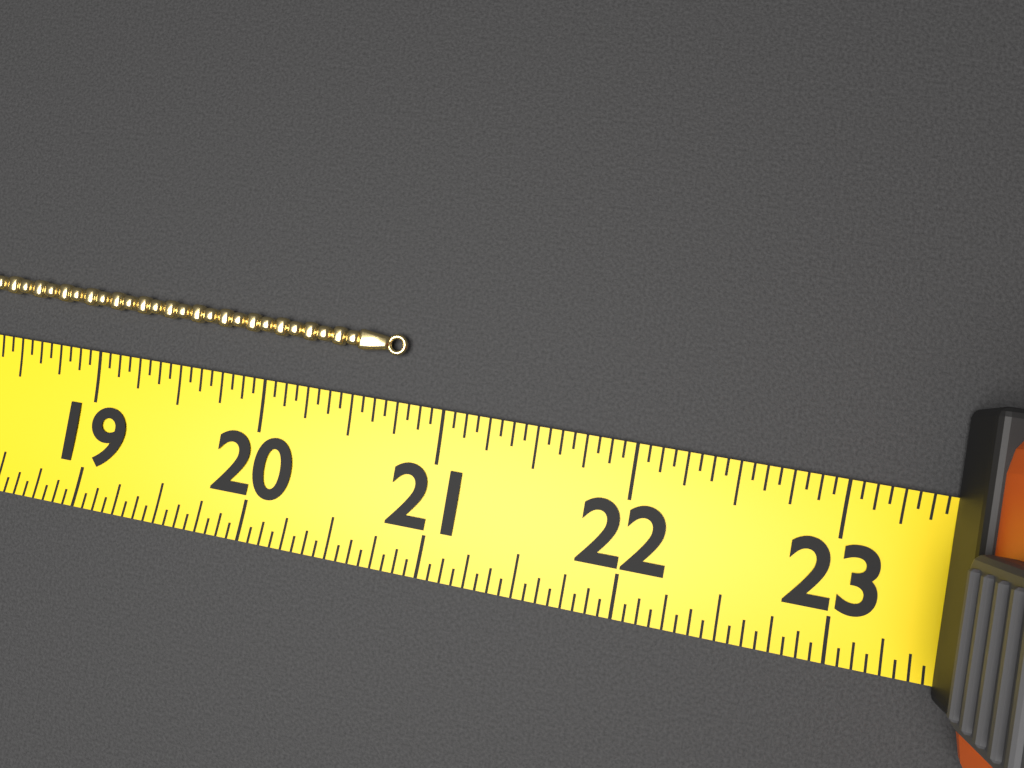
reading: 20.7500 (no unit)
